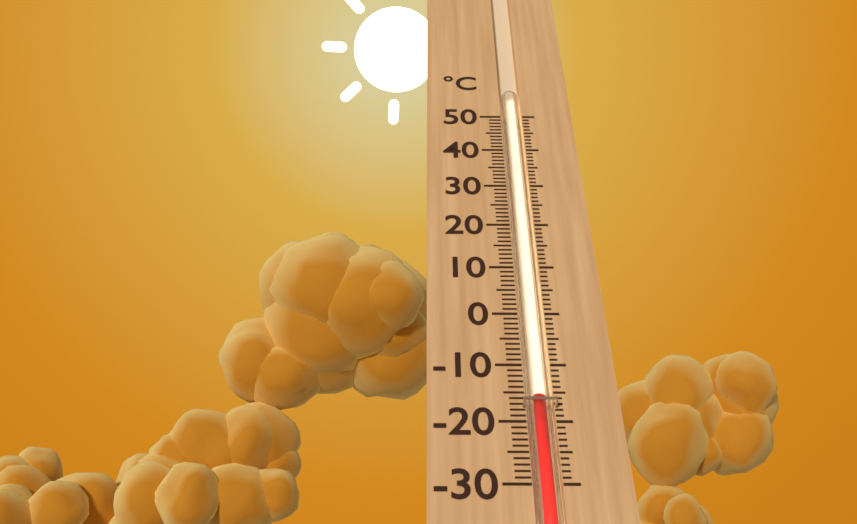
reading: -16 °C
